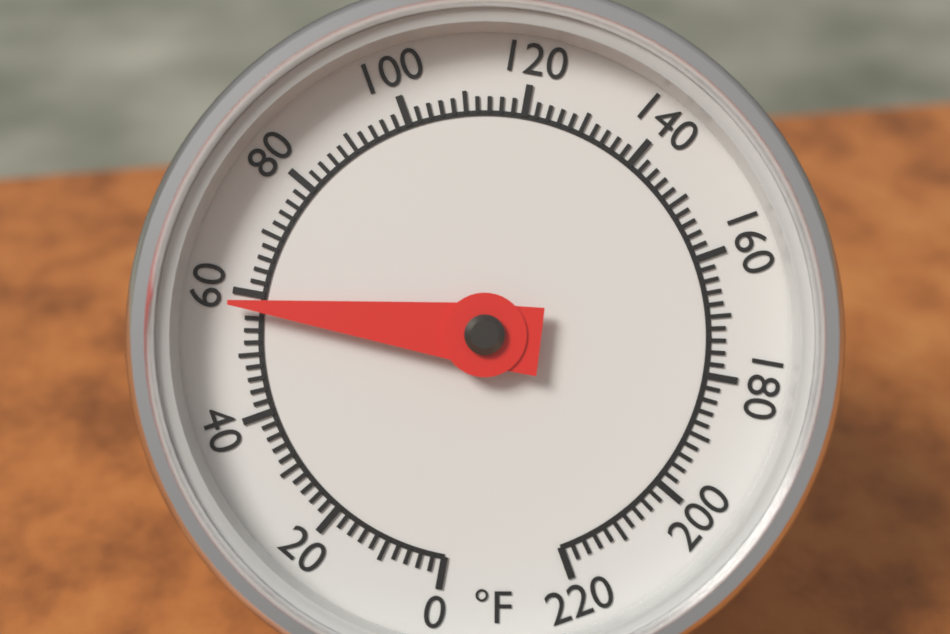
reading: 58 °F
